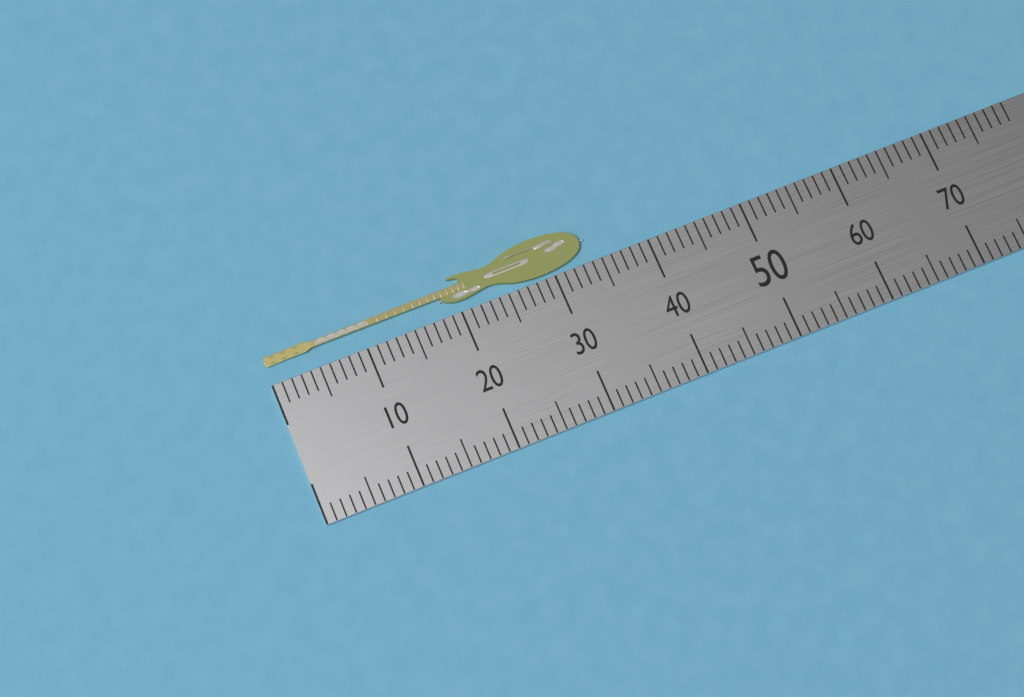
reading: 34 (no unit)
